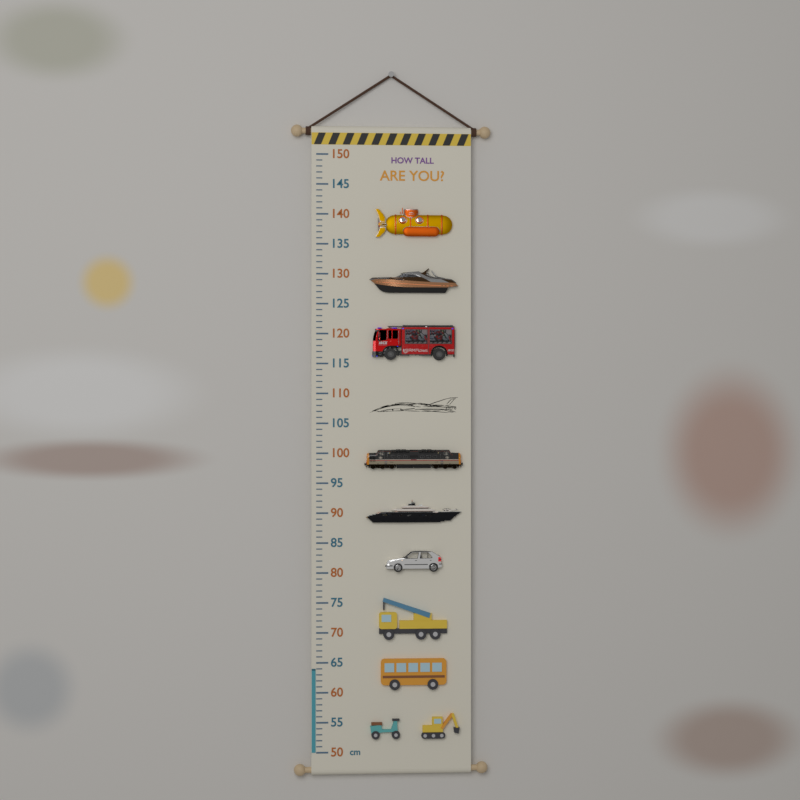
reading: 64 cm
